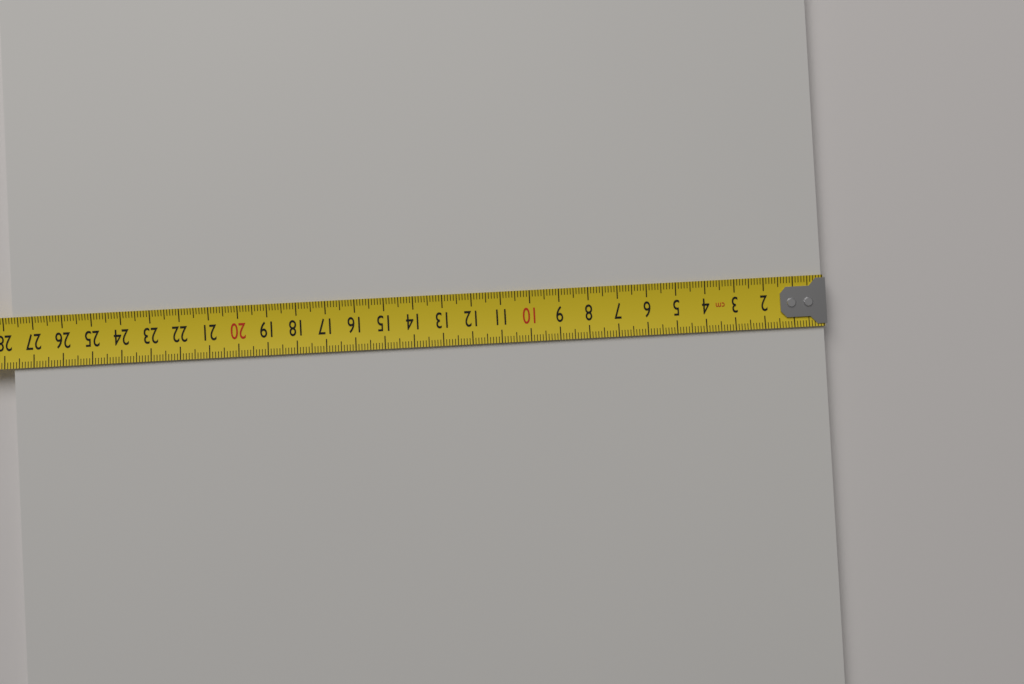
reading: 27.7 cm
